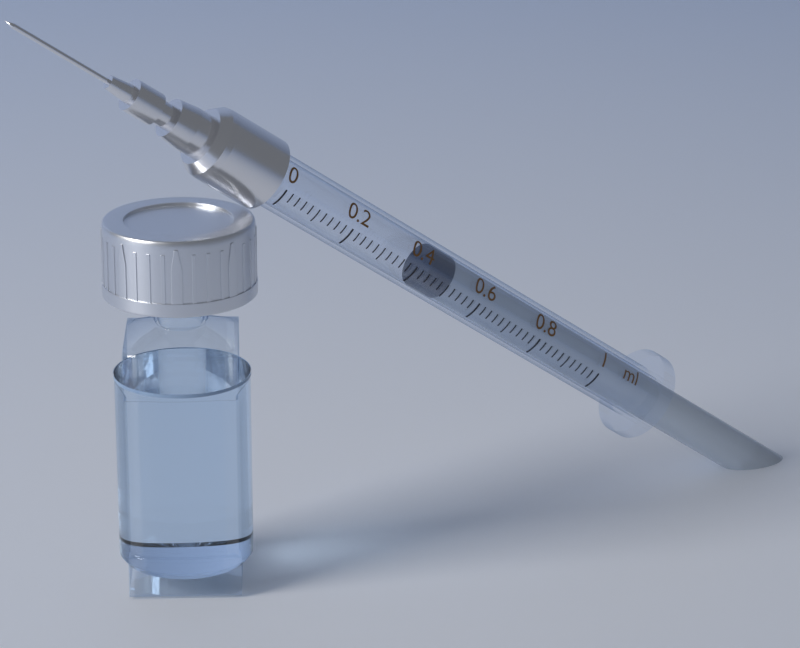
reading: 0.44 ml
